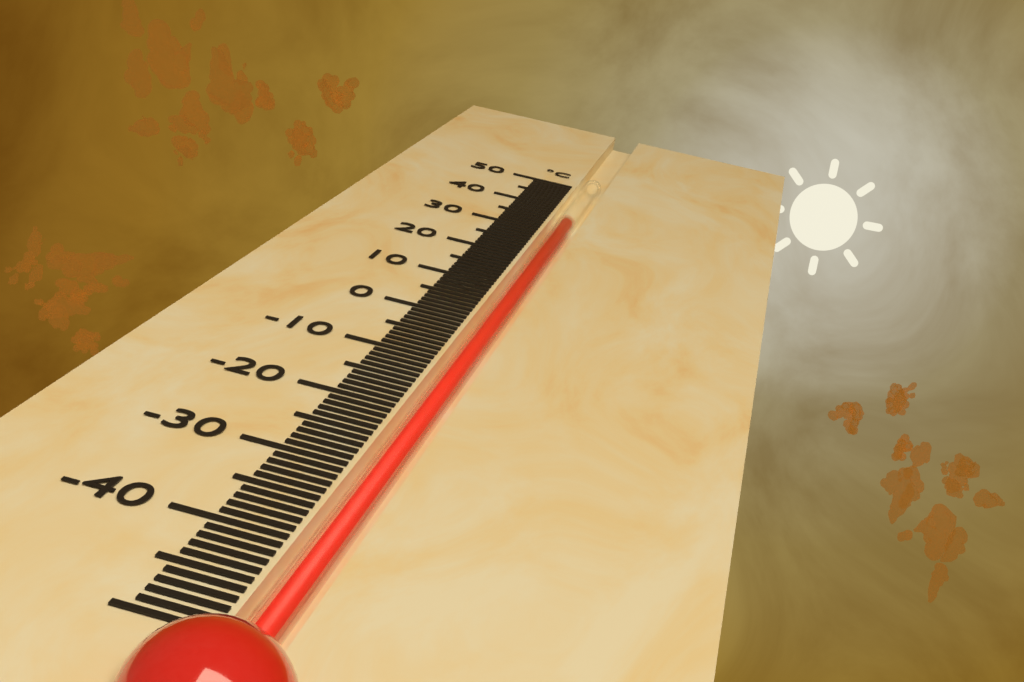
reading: 36 °C
